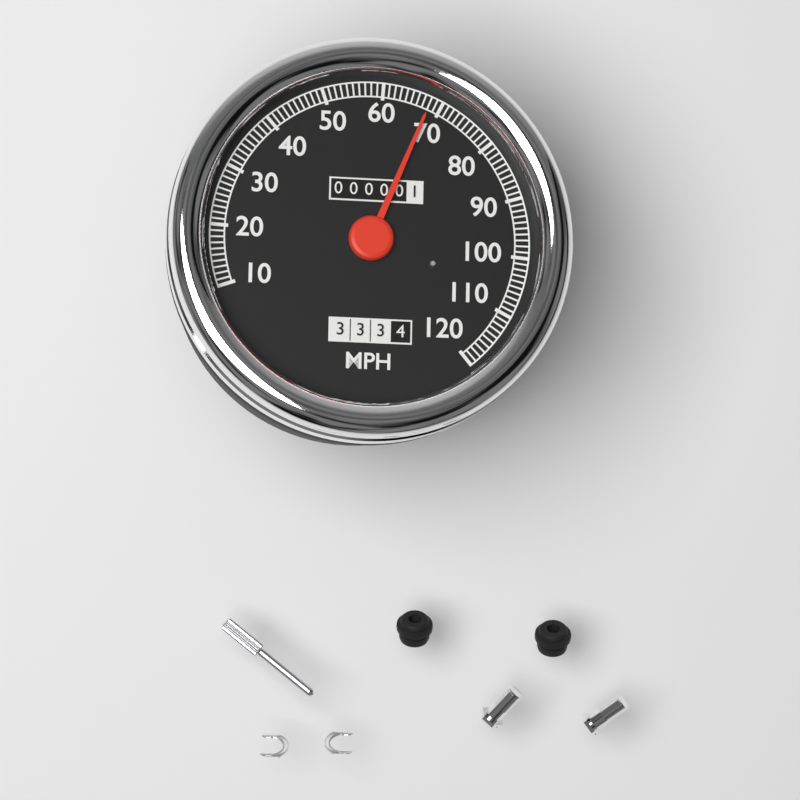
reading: 68 MPH
